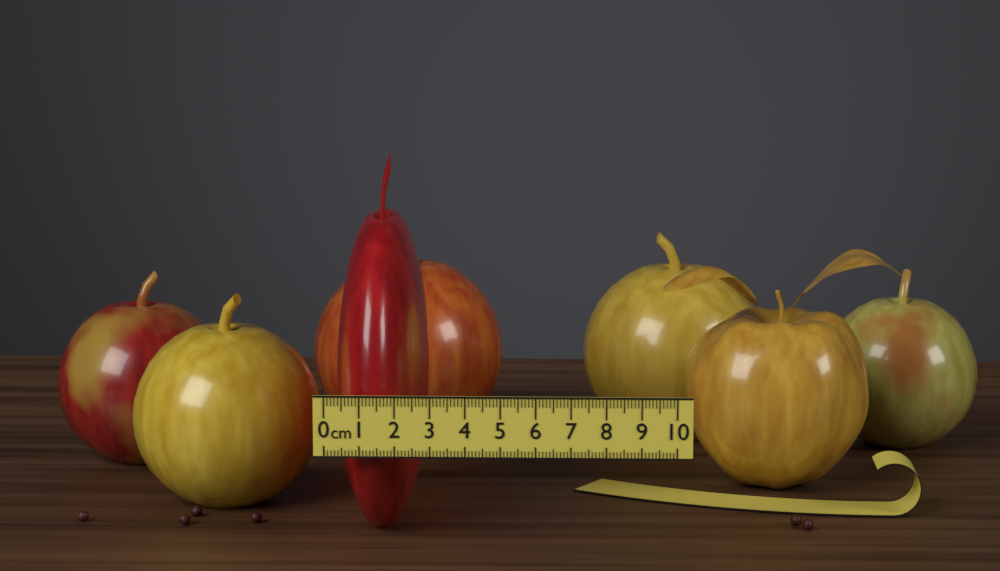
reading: 2.7 cm
